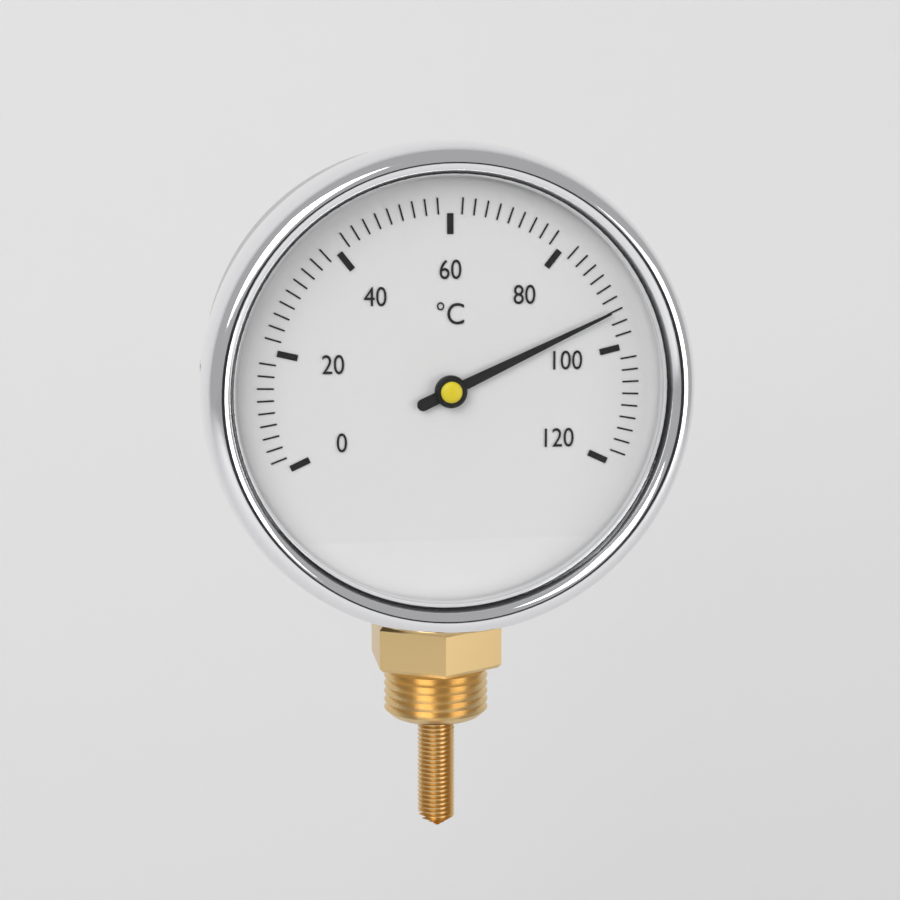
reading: 94 °C
